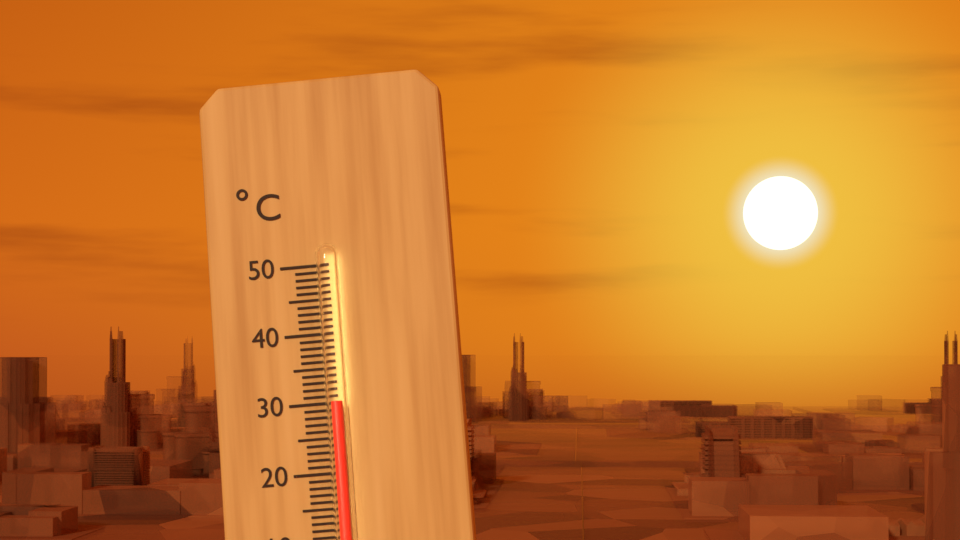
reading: 30 °C
